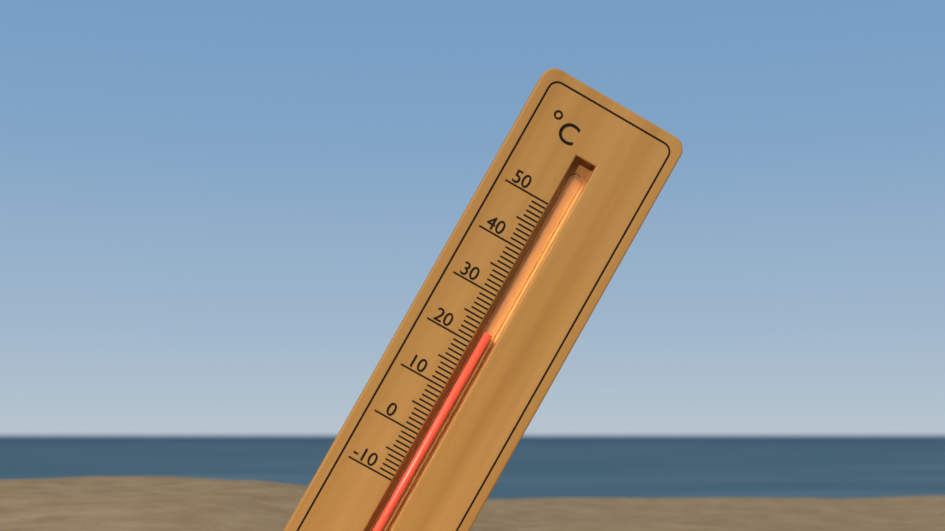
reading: 23 °C
